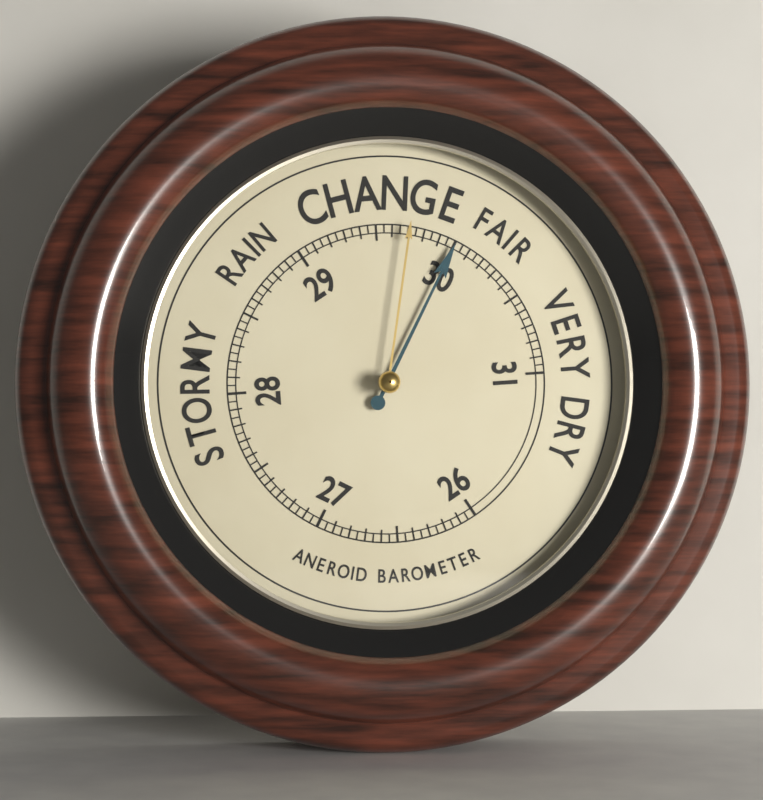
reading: 30.00 (no unit)
